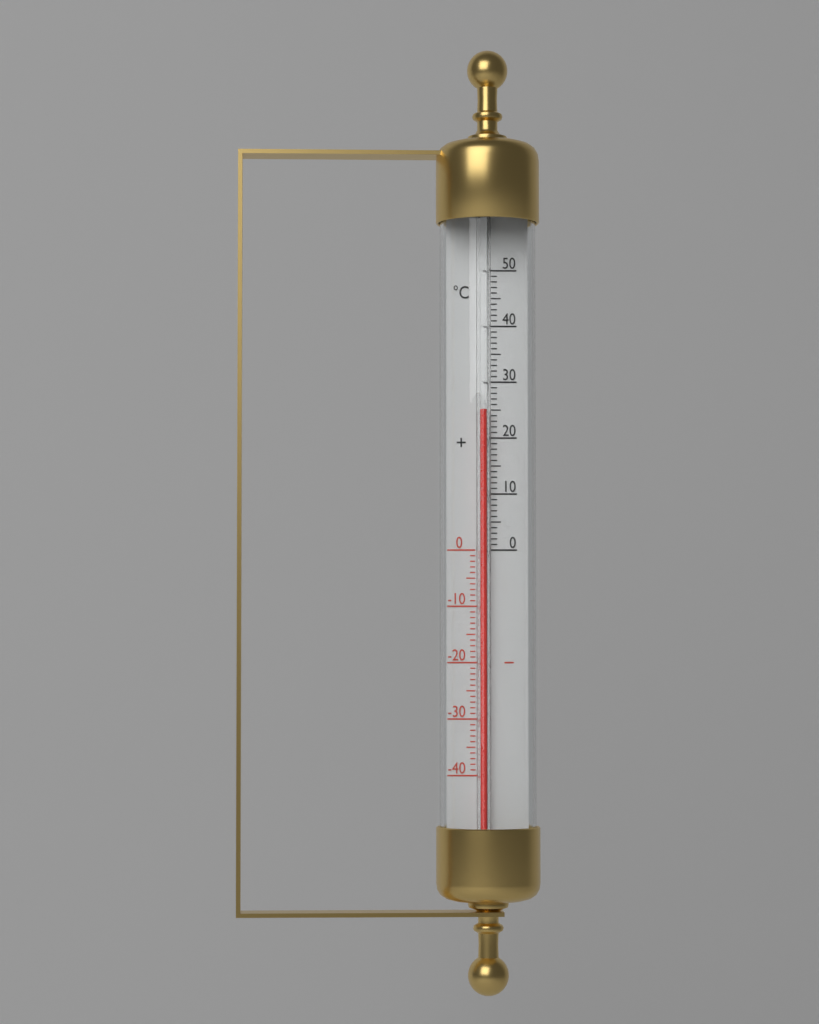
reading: 25 °C
